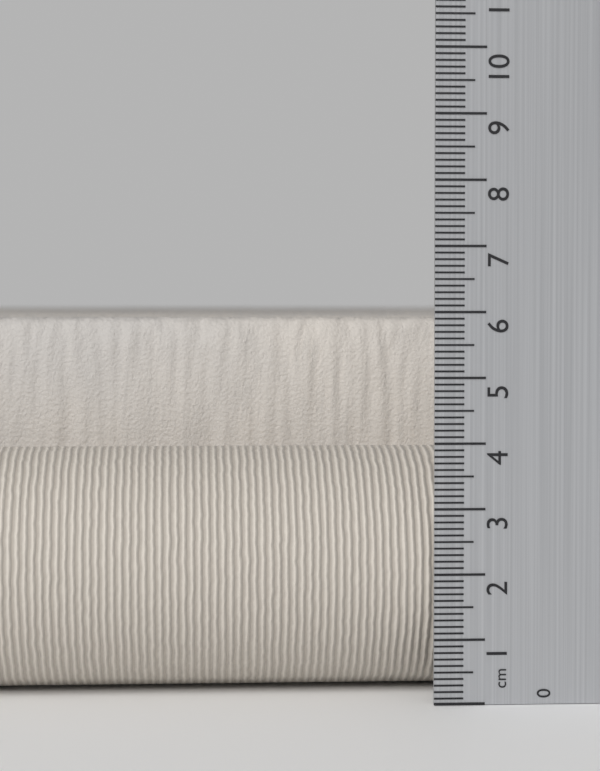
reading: 5.9 cm
